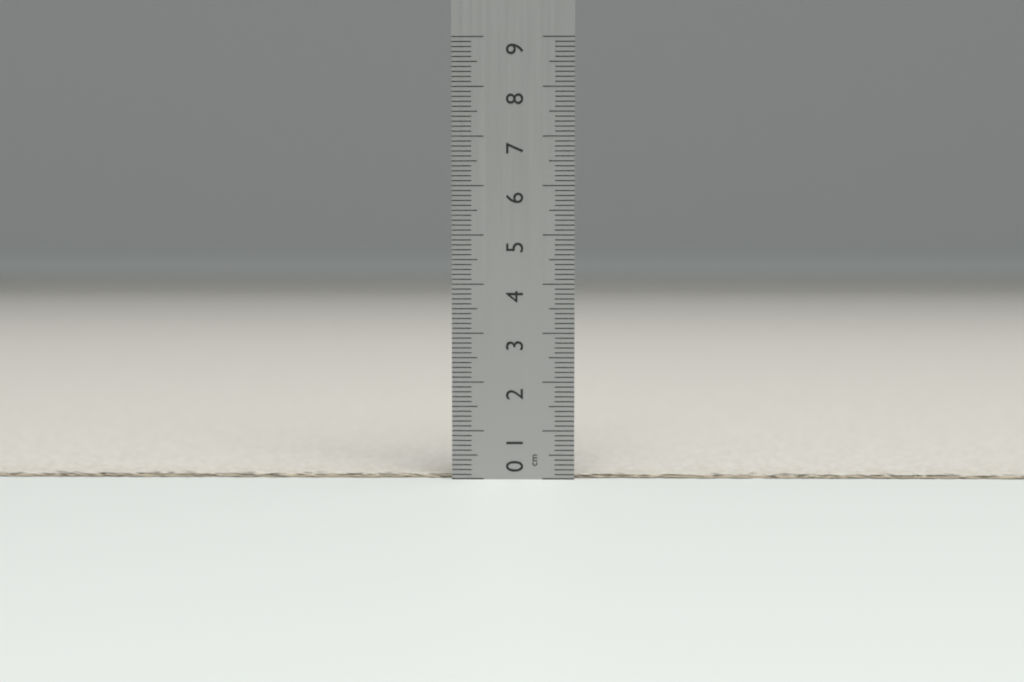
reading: 0.1 cm
